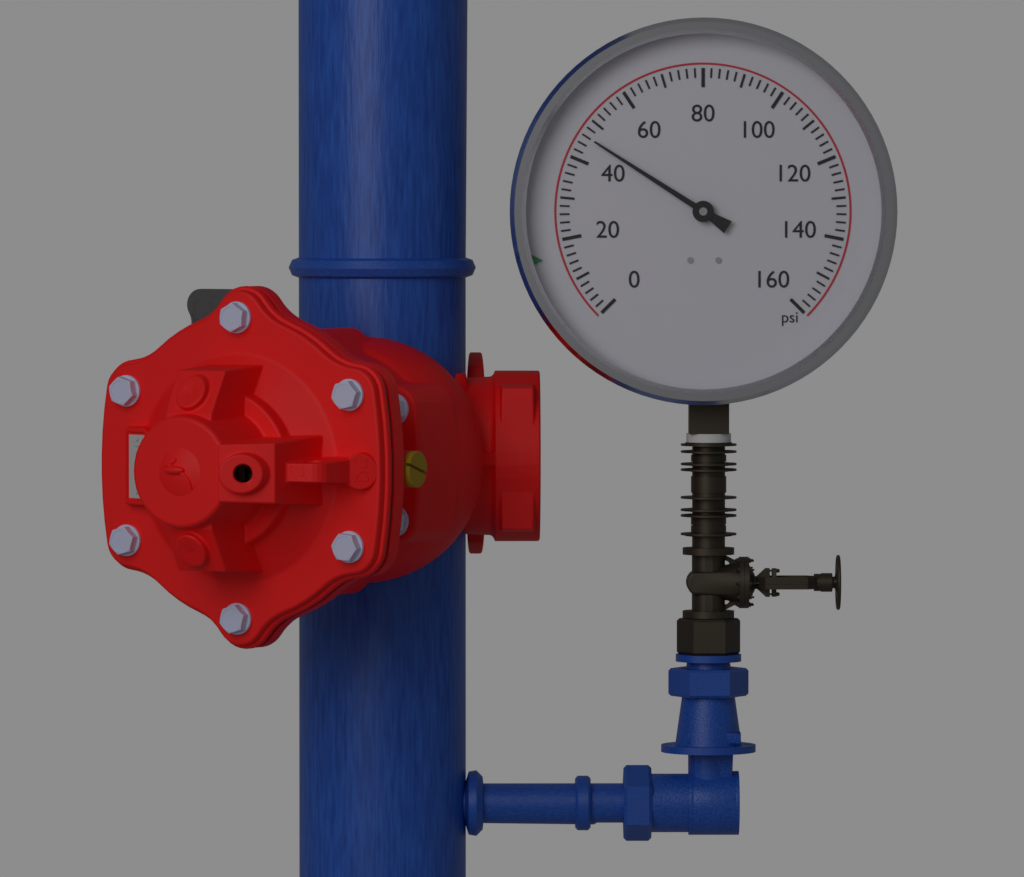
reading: 46 psi
